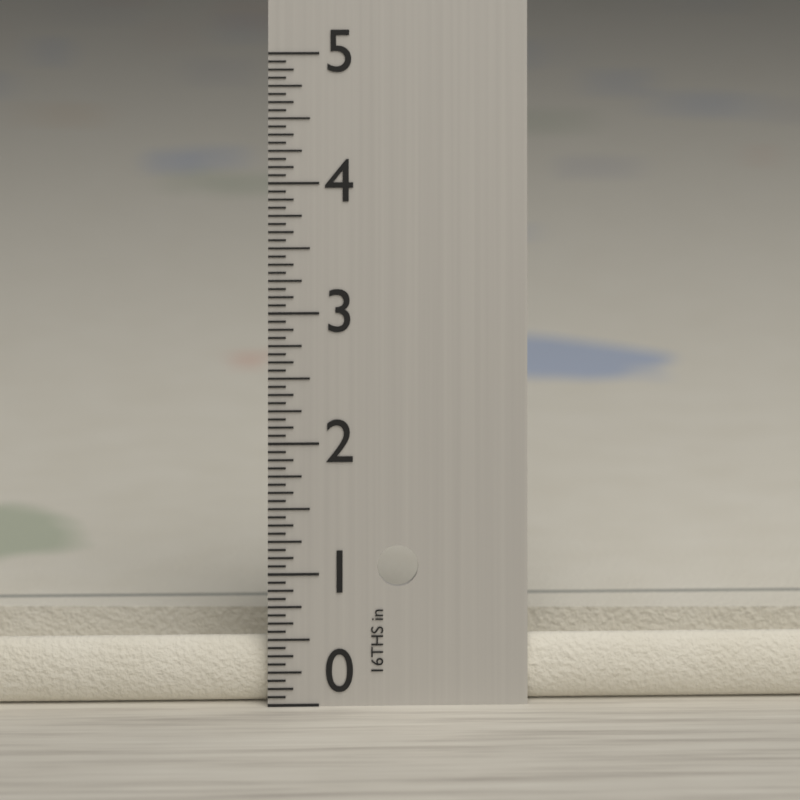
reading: 0.5000 in
